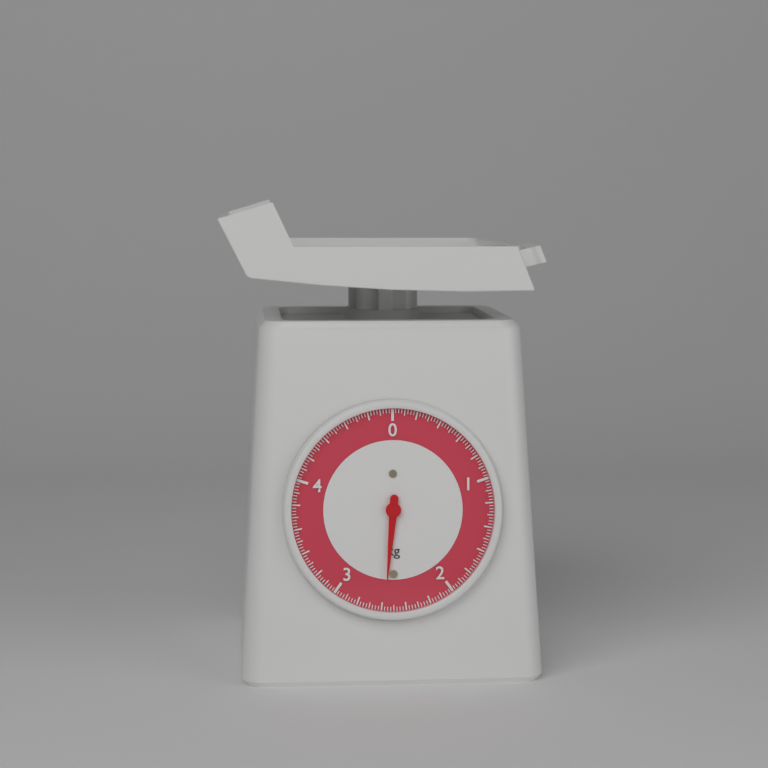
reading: 2.575 kg
